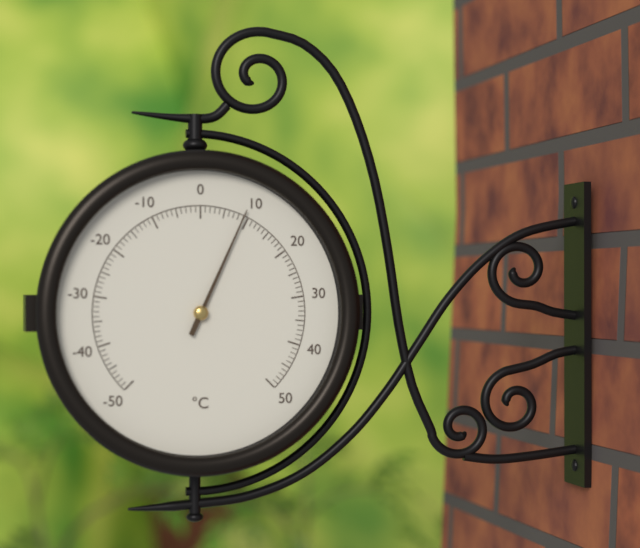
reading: 9 °C
